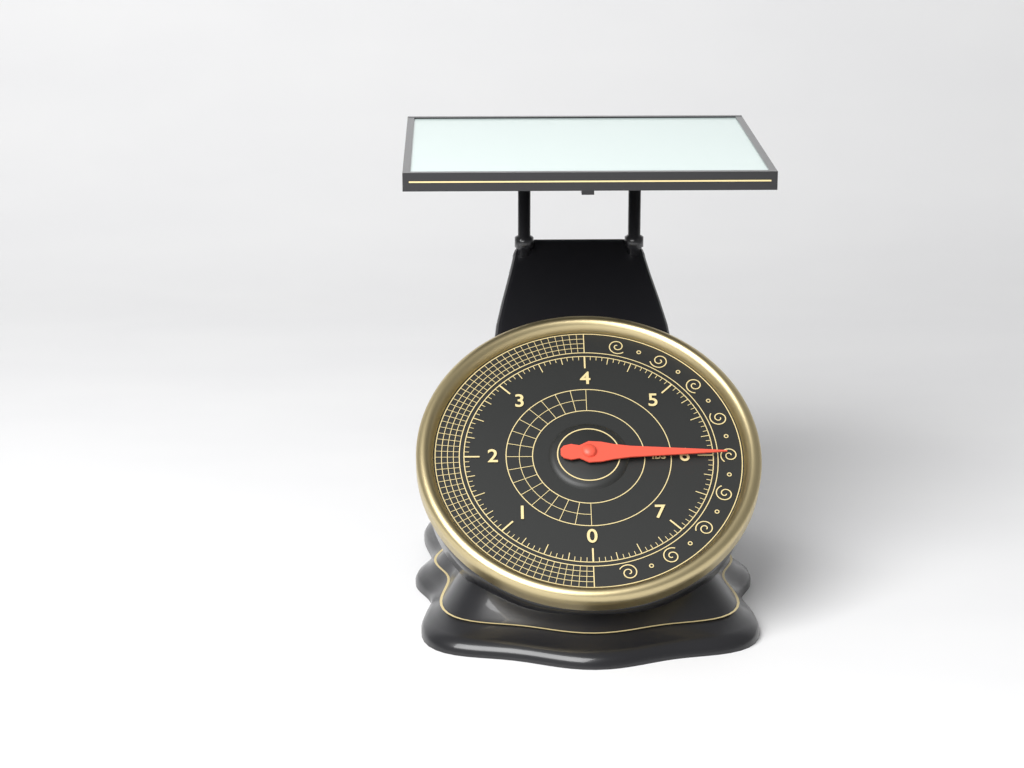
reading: 6.0000 lbs
